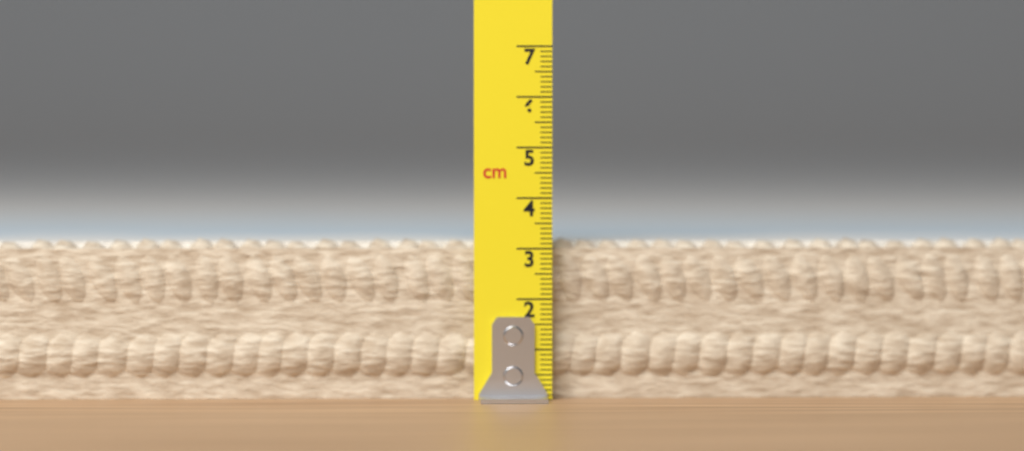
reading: 3.2 cm
